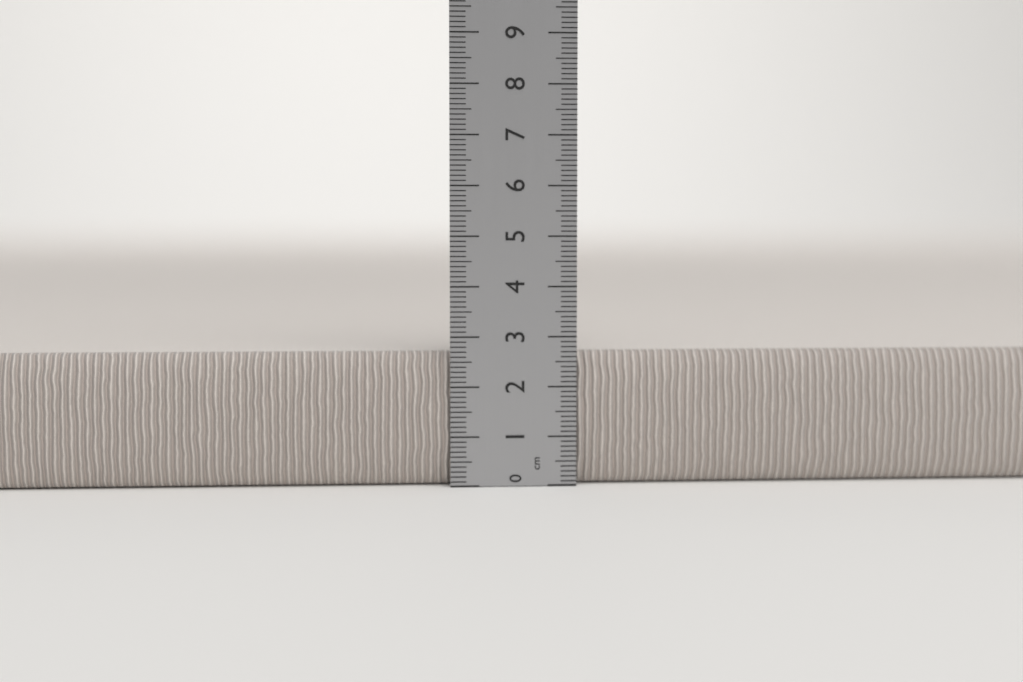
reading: 2.7 cm
